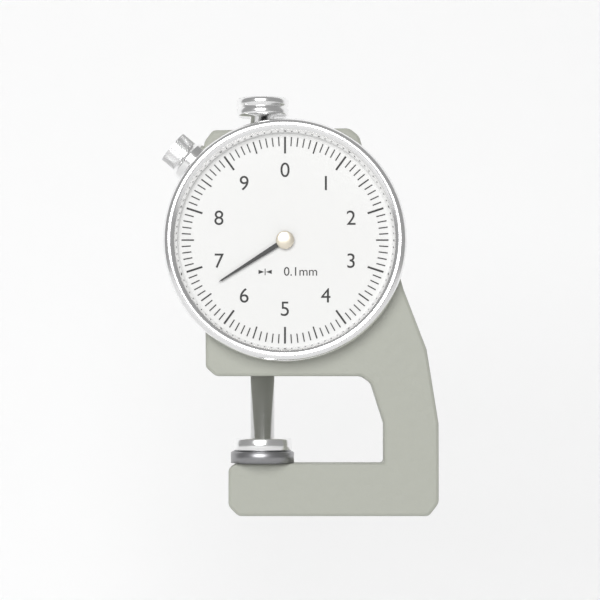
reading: 6.6 mm
